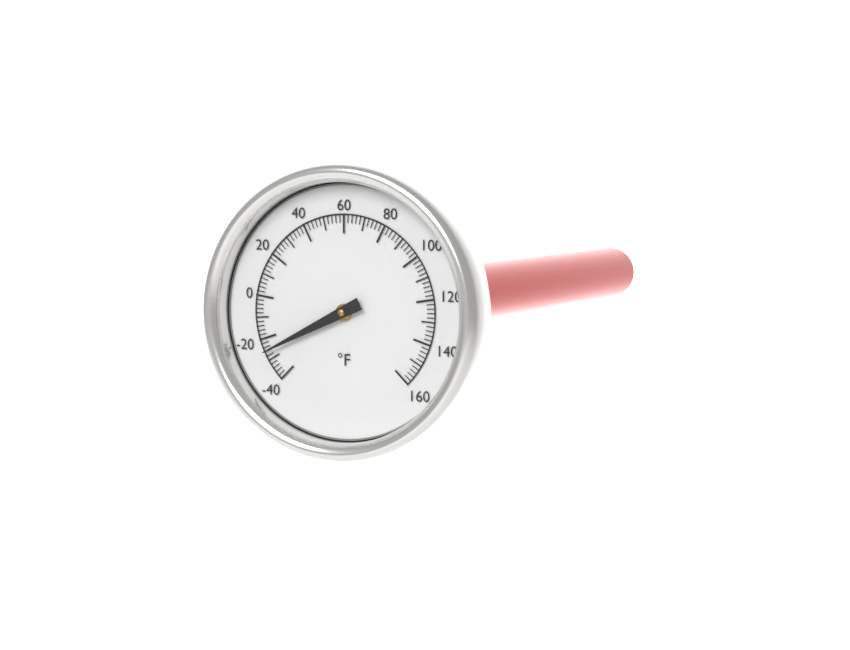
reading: -26 °F
